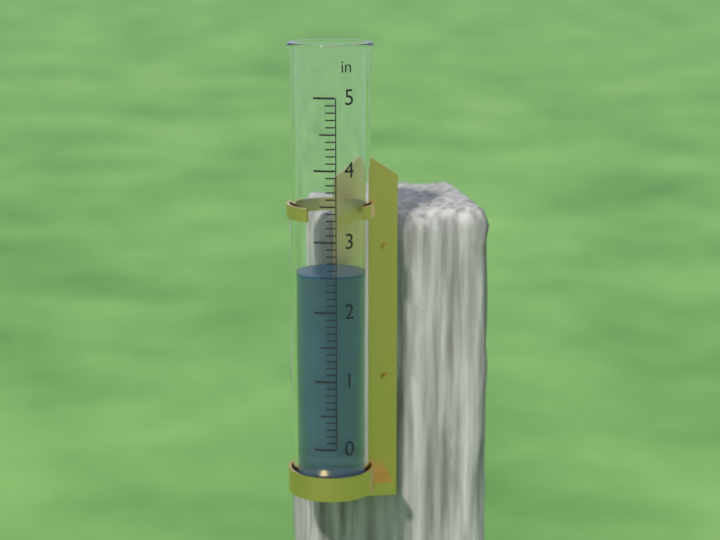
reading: 2.5 in
